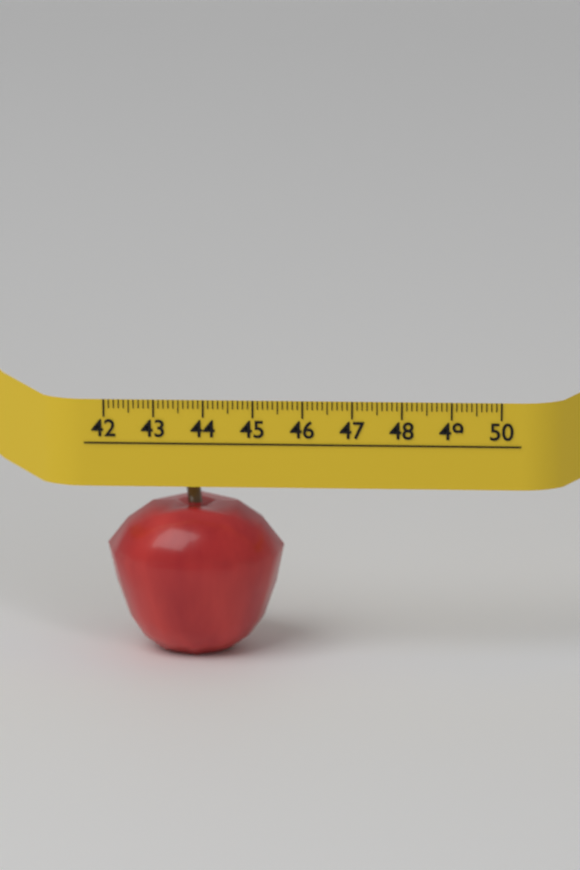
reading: 45.6 (no unit)
